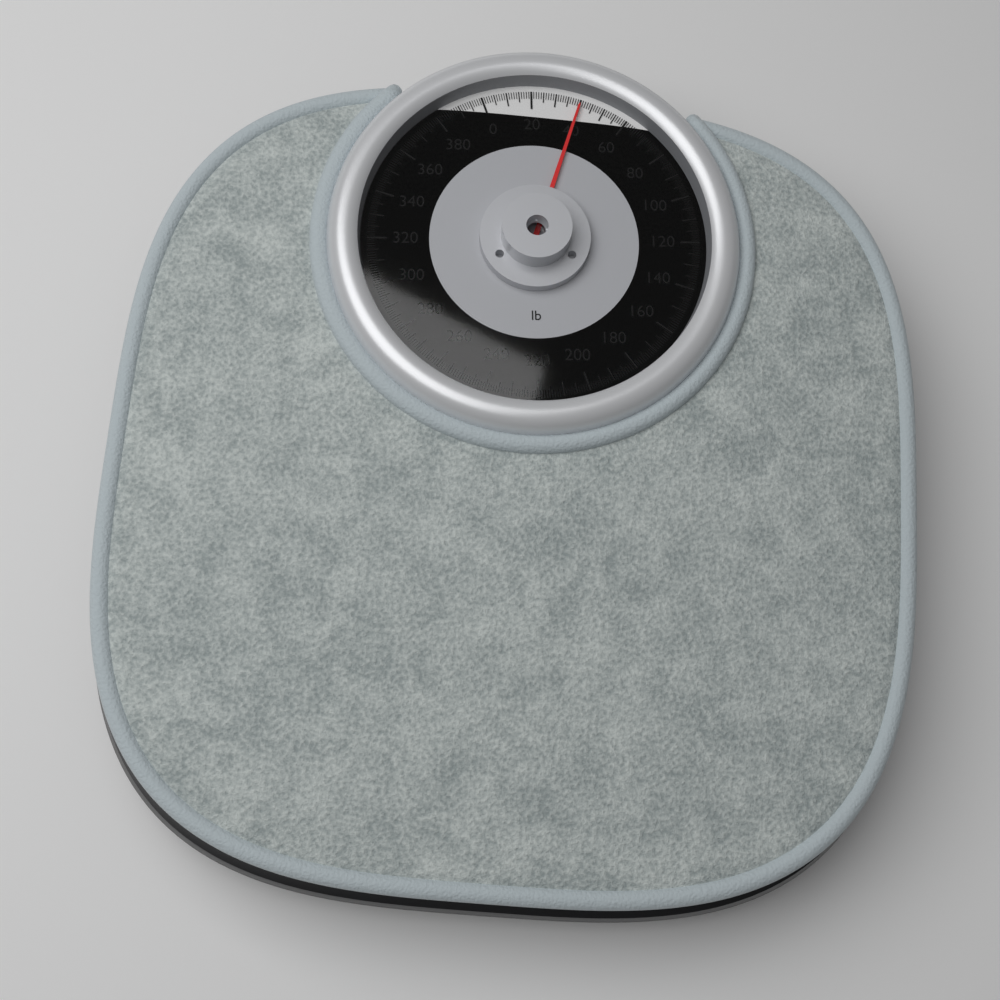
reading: 40 lb
